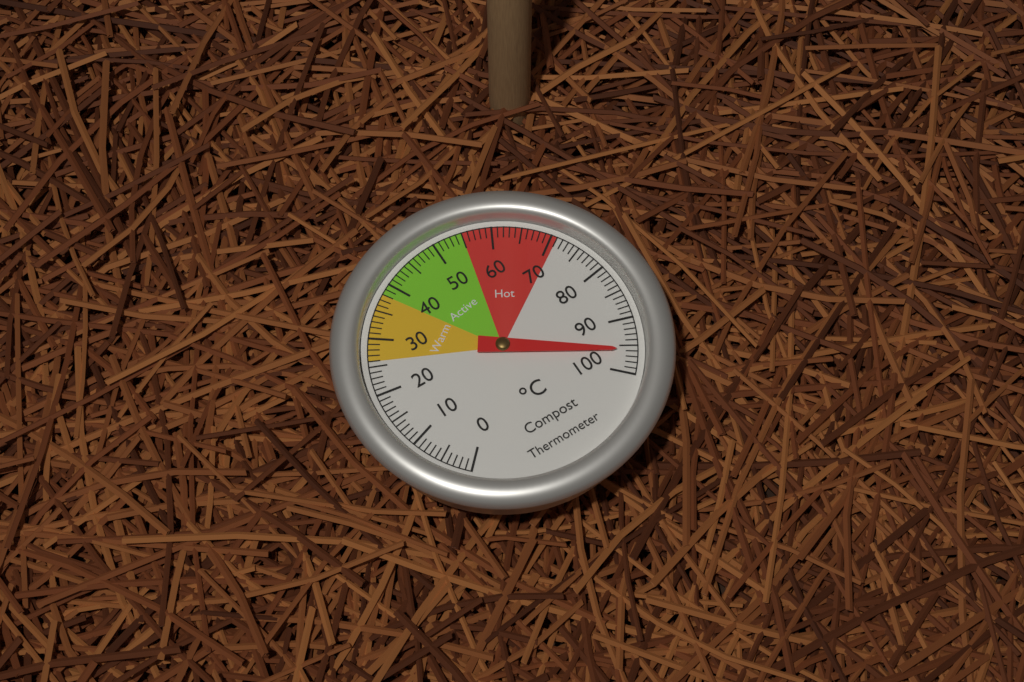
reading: 96 °C
